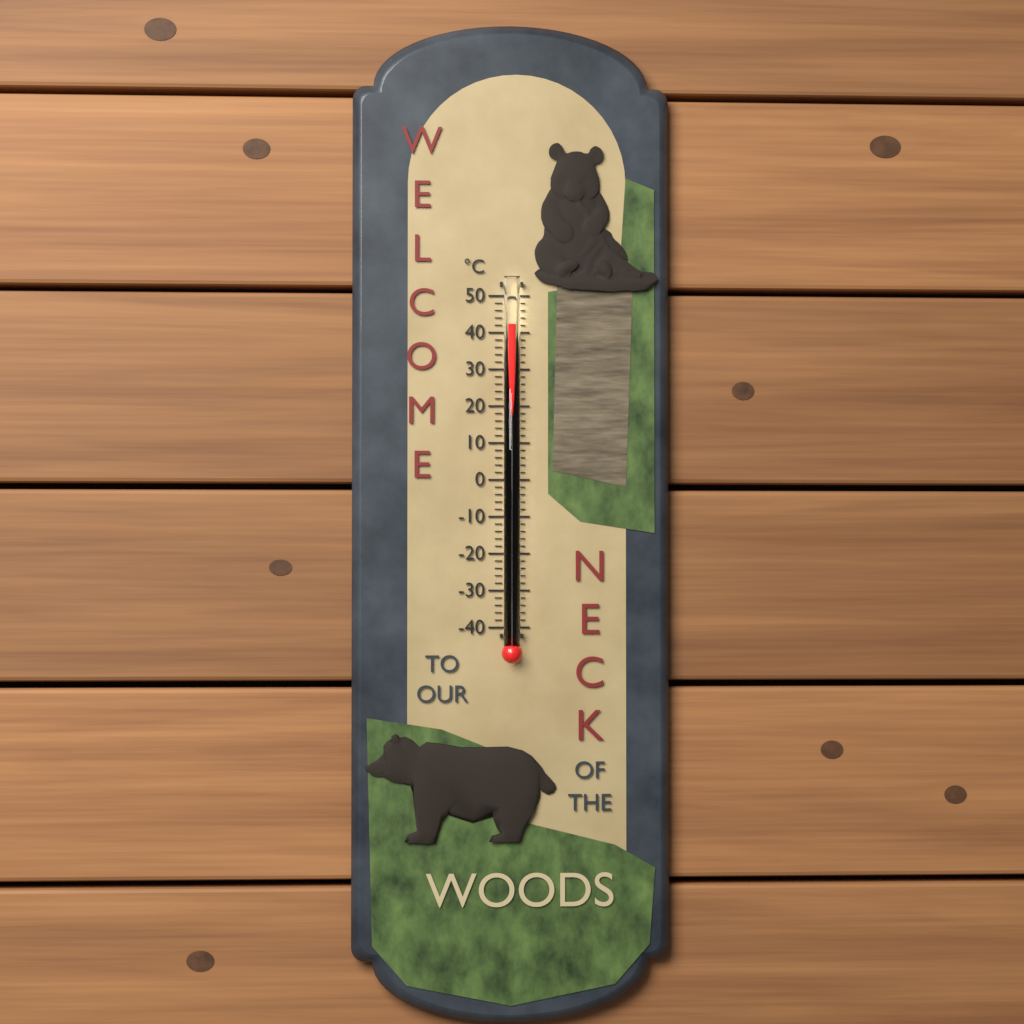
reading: 42 °C
